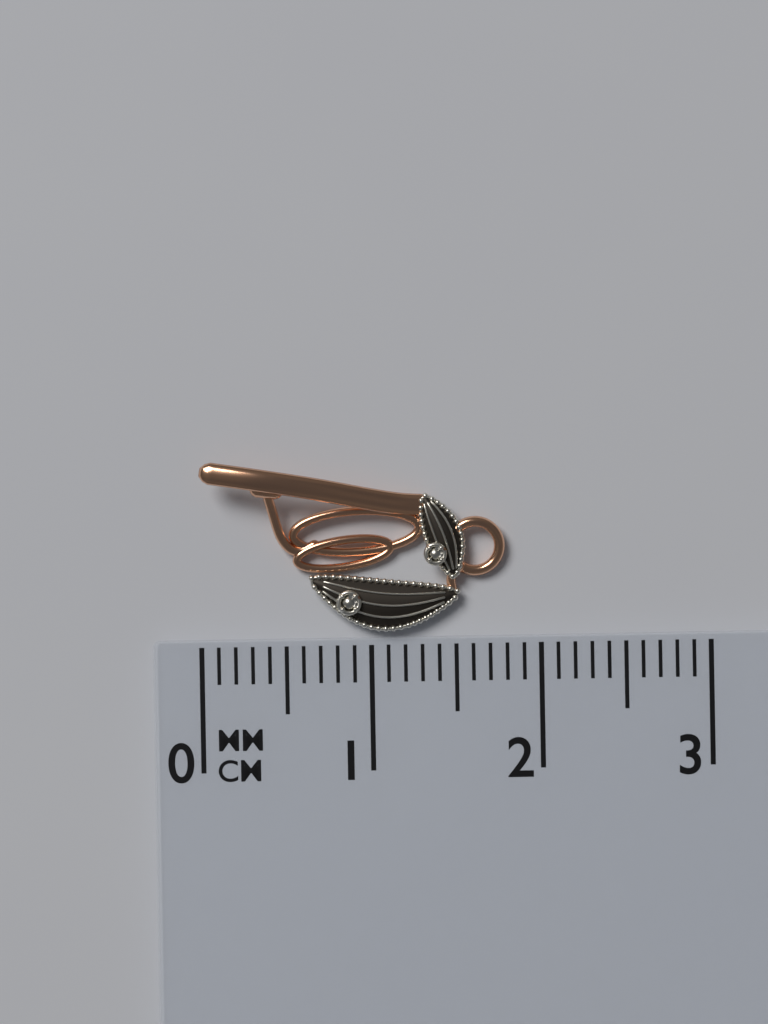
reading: 1.8 cm
